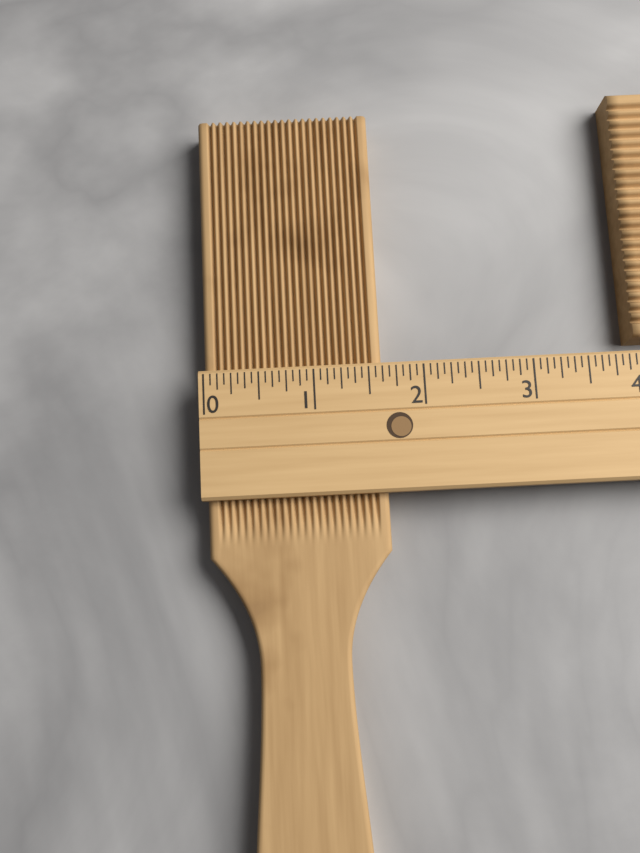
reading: 1.6250 (no unit)
